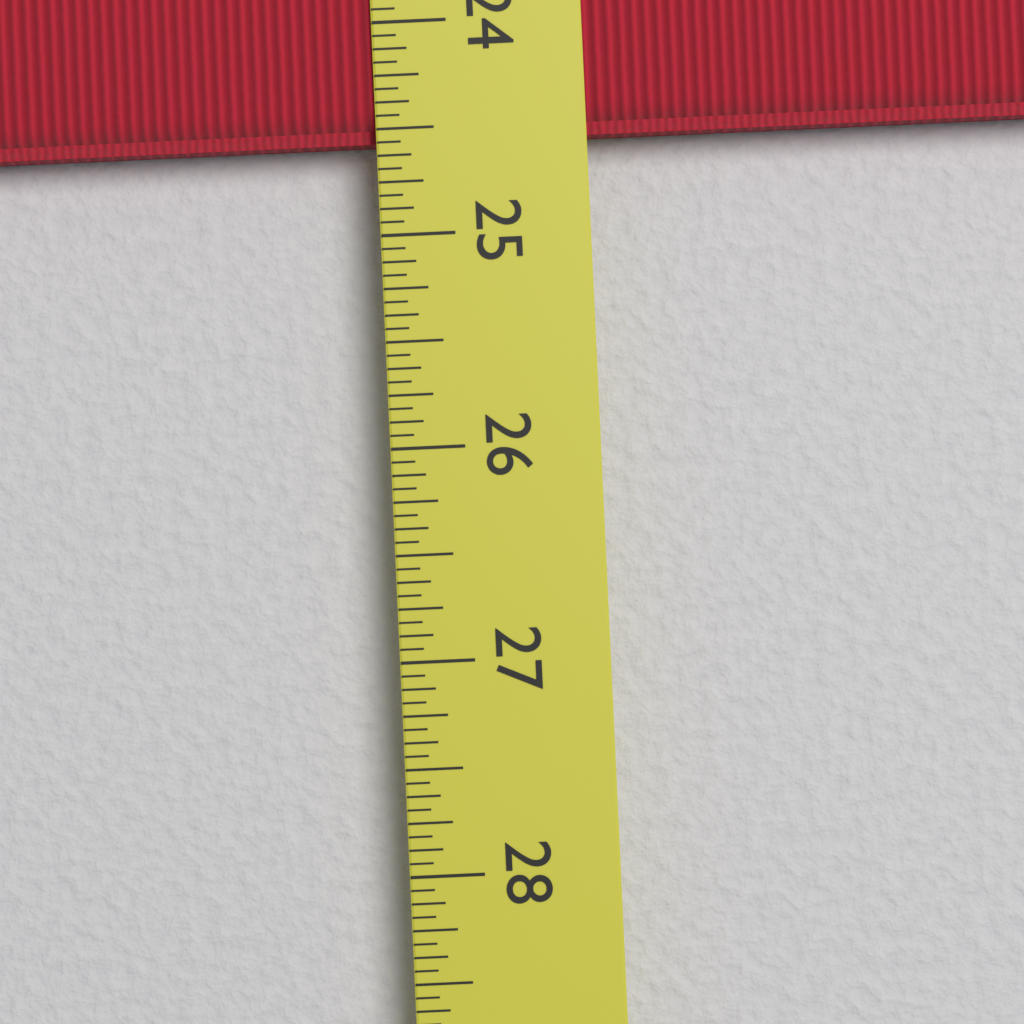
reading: 24.5625 in
